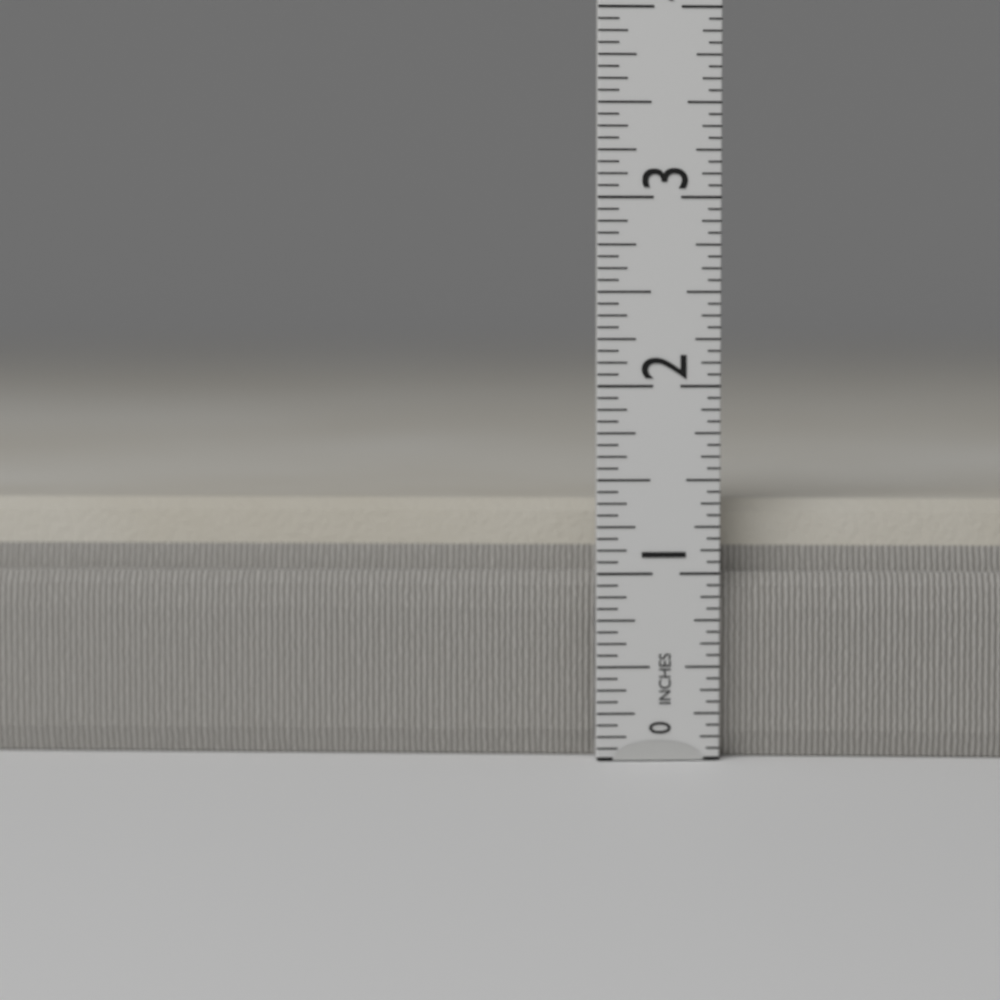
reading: 1.3750 in
